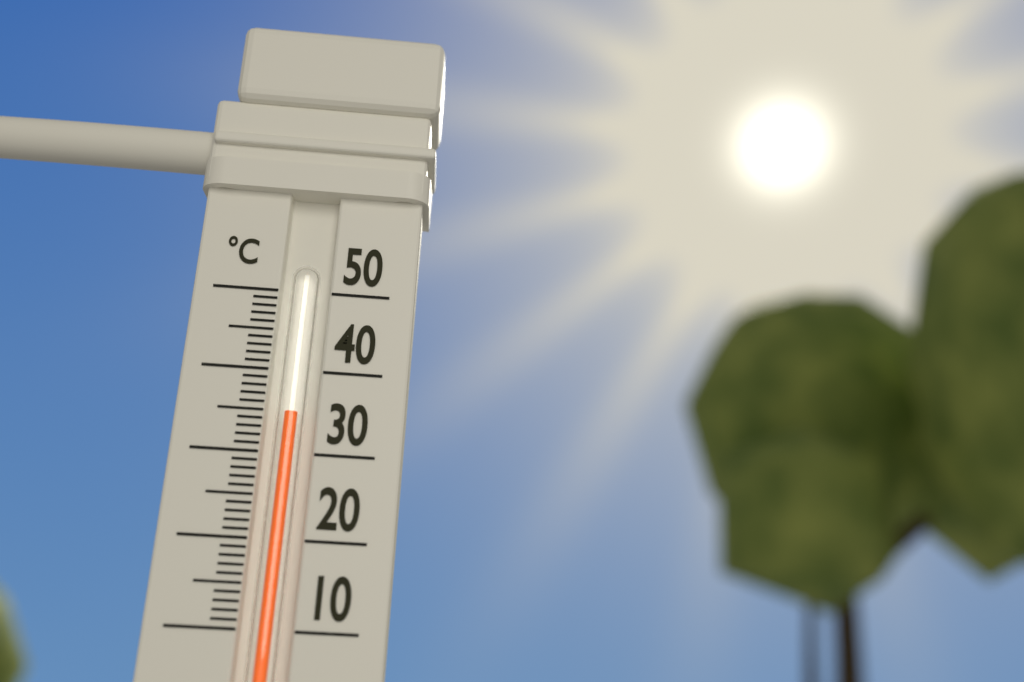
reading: 35 °C
